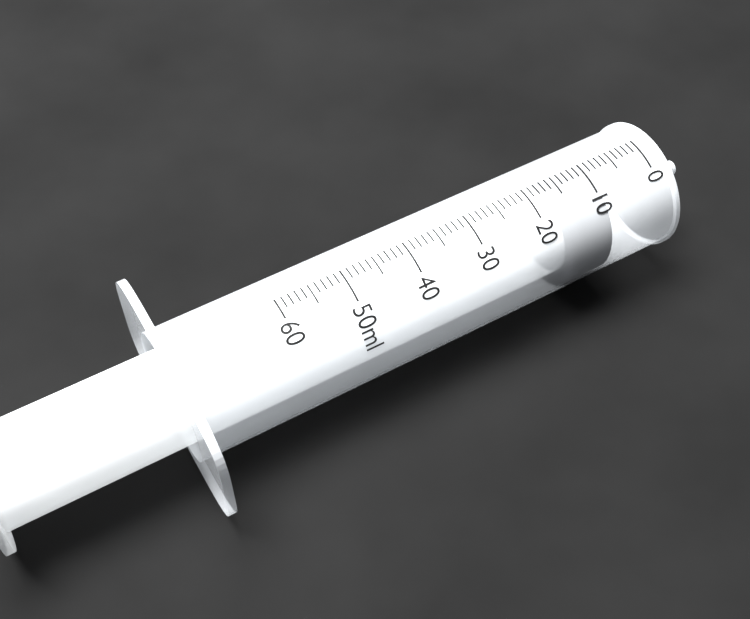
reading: 9 ml
